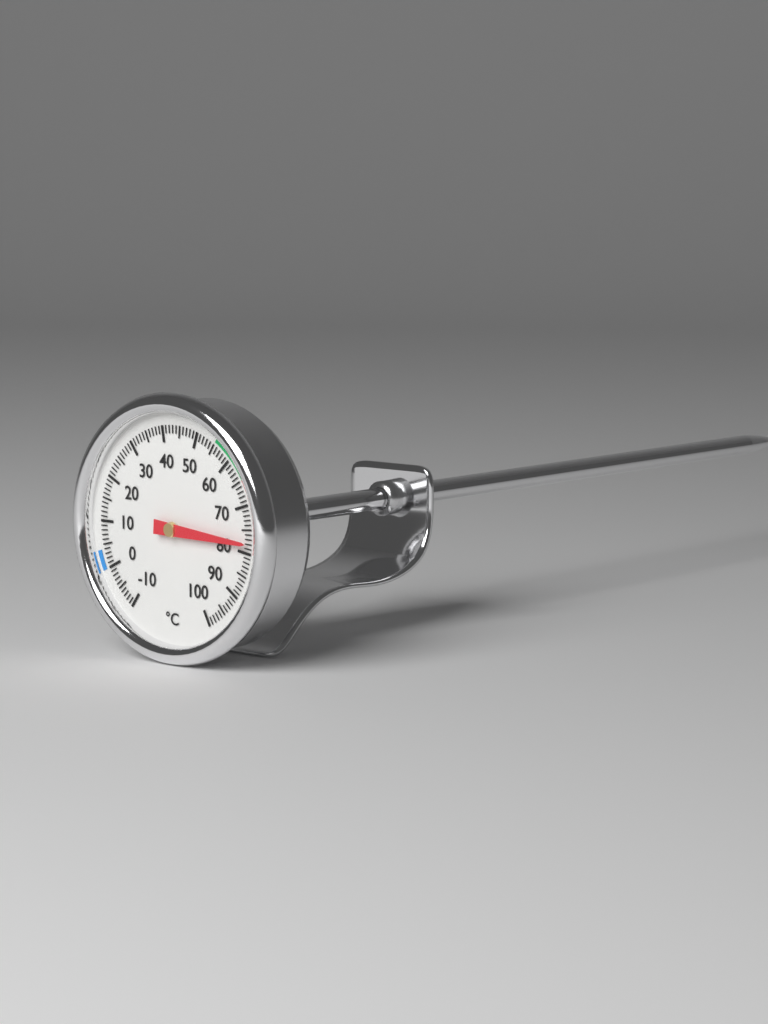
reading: 78 °C
